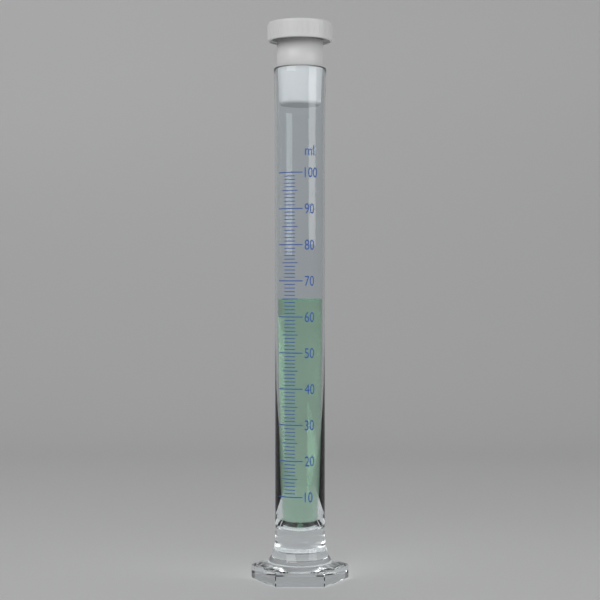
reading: 65 ml
